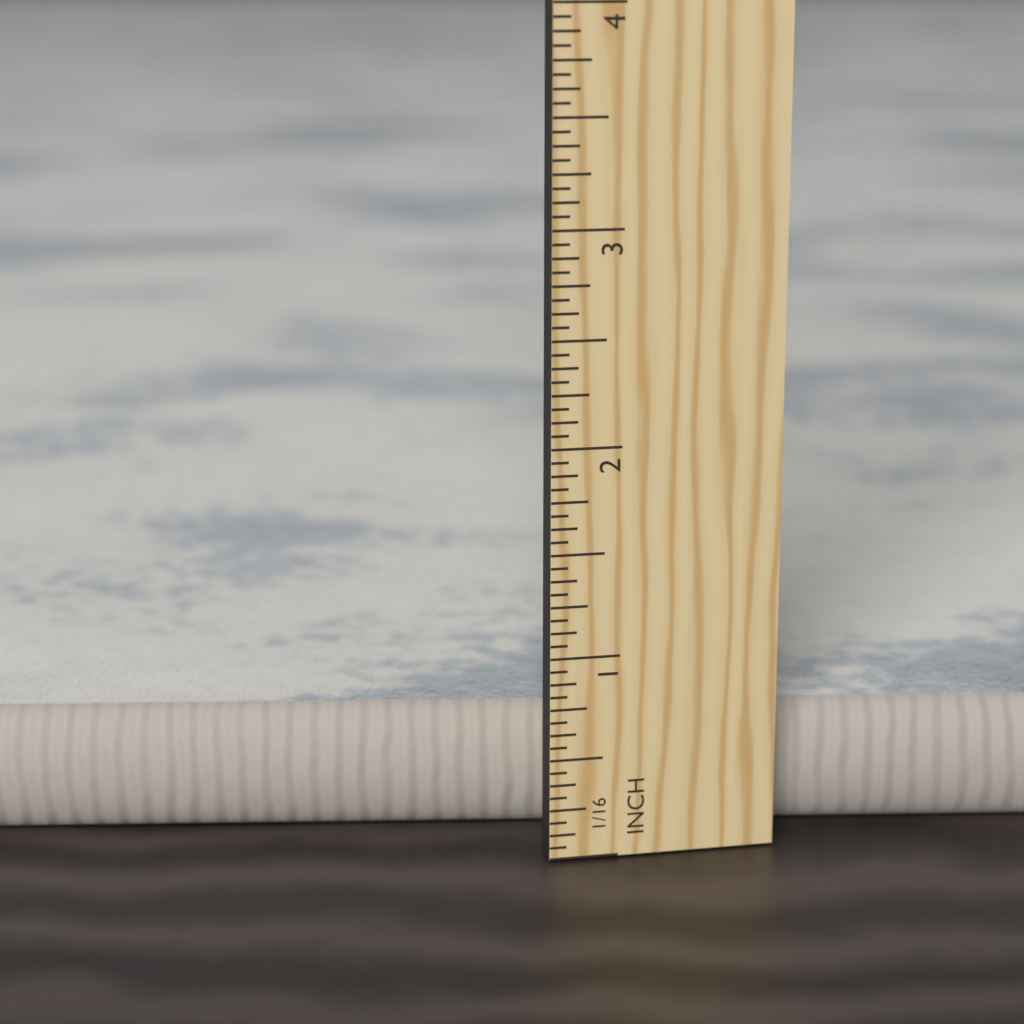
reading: 0.6250 in
